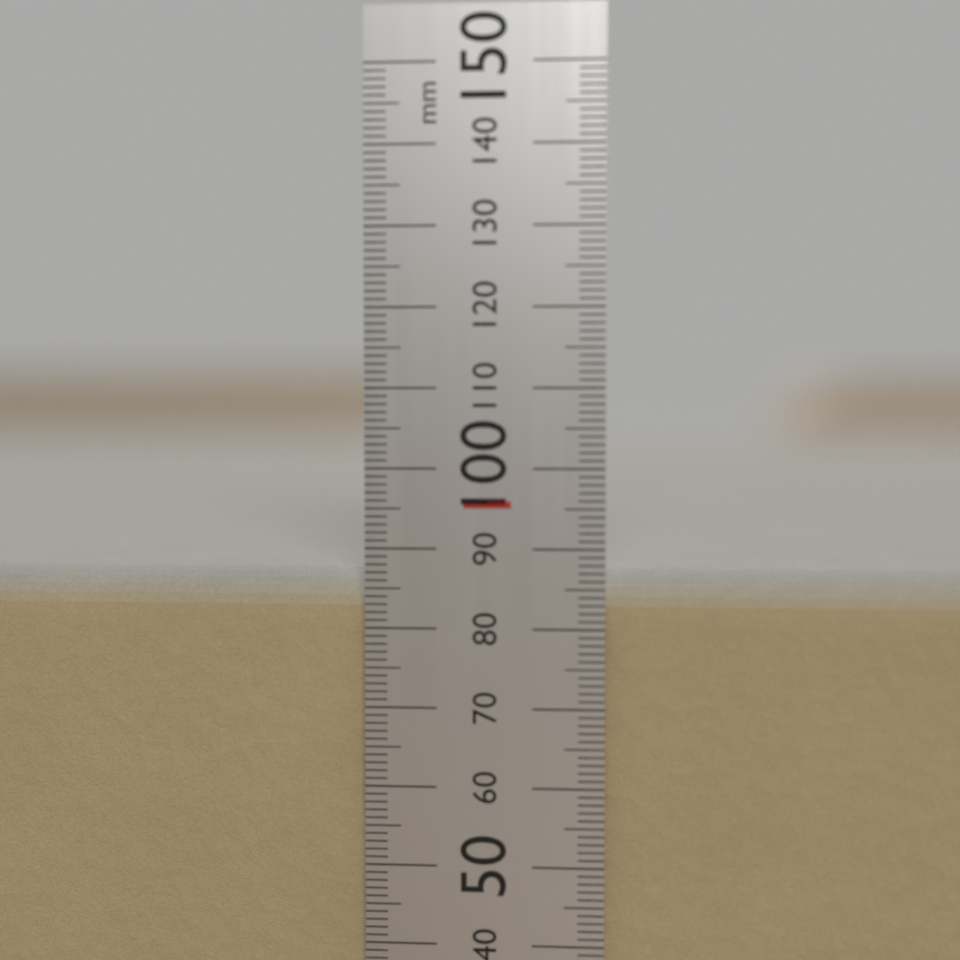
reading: 87 mm
